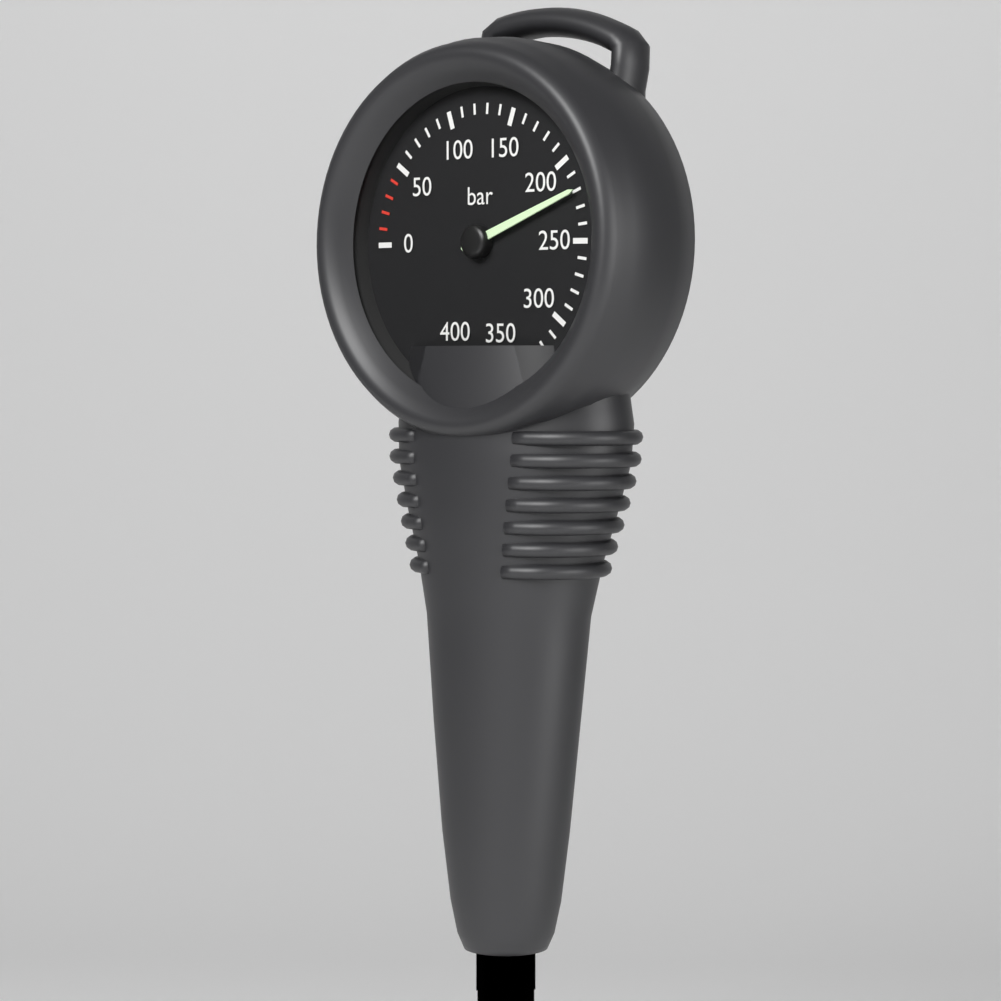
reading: 220 bar
